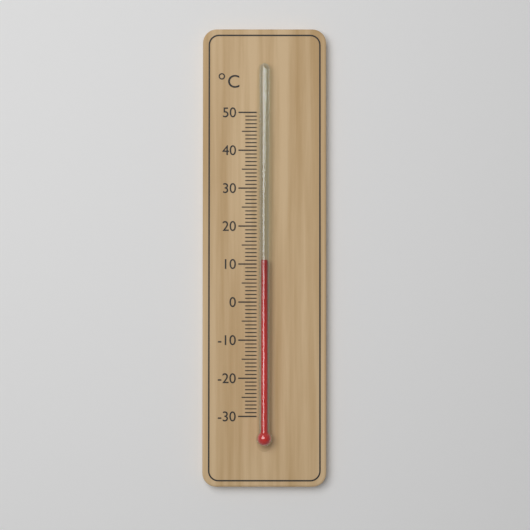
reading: 11 °C
